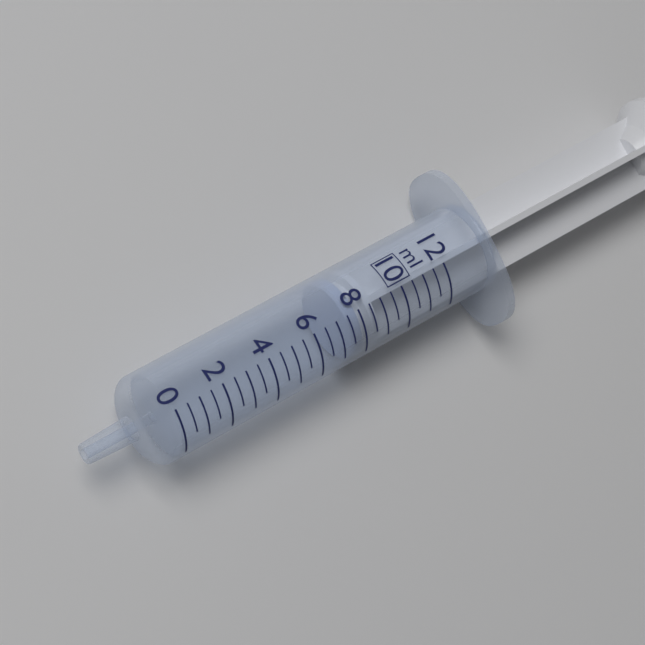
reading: 7.5 ml
